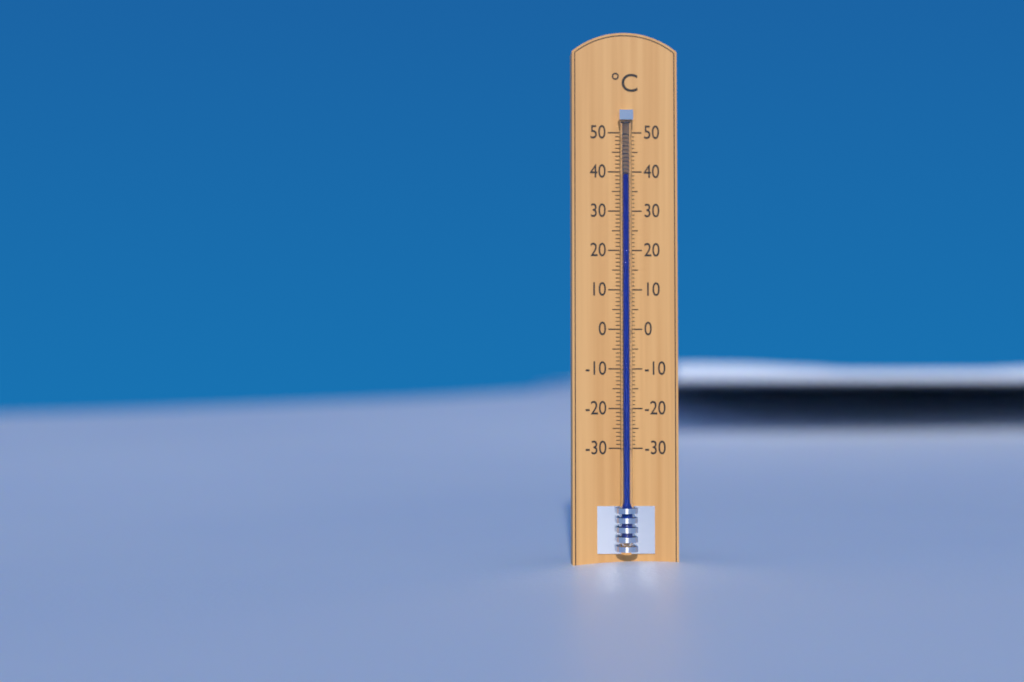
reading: 39 °C
